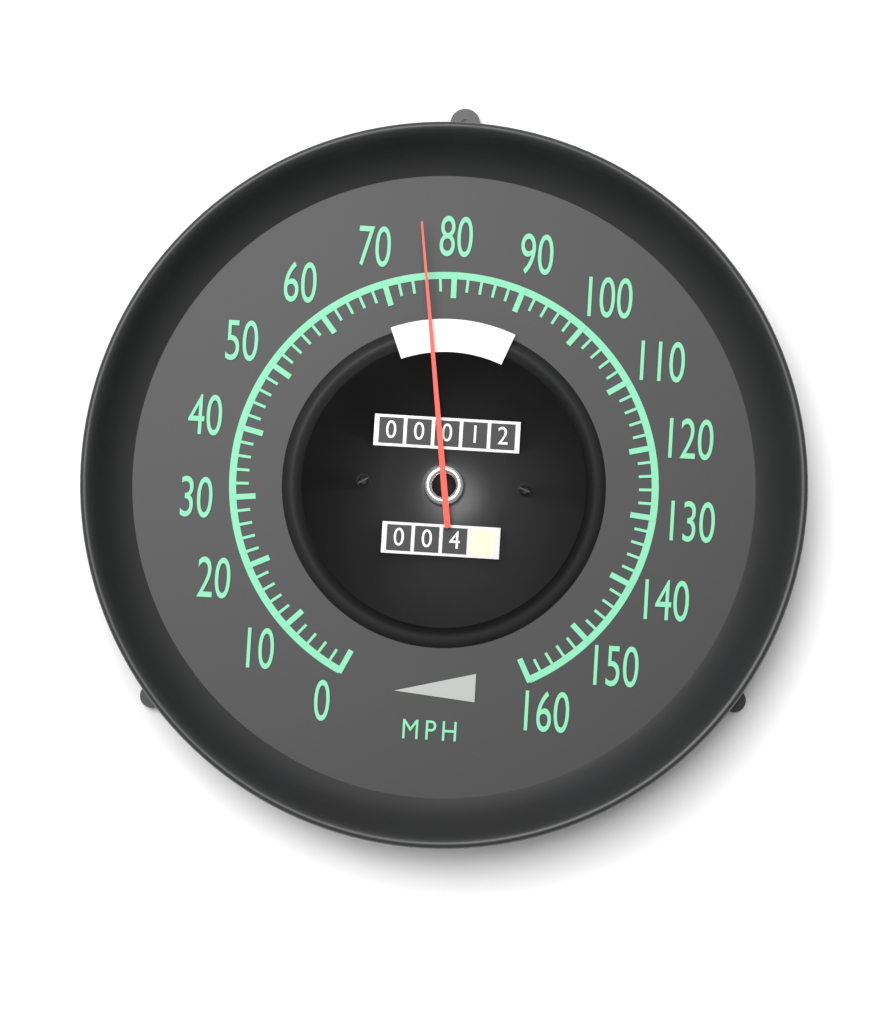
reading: 76 mph
